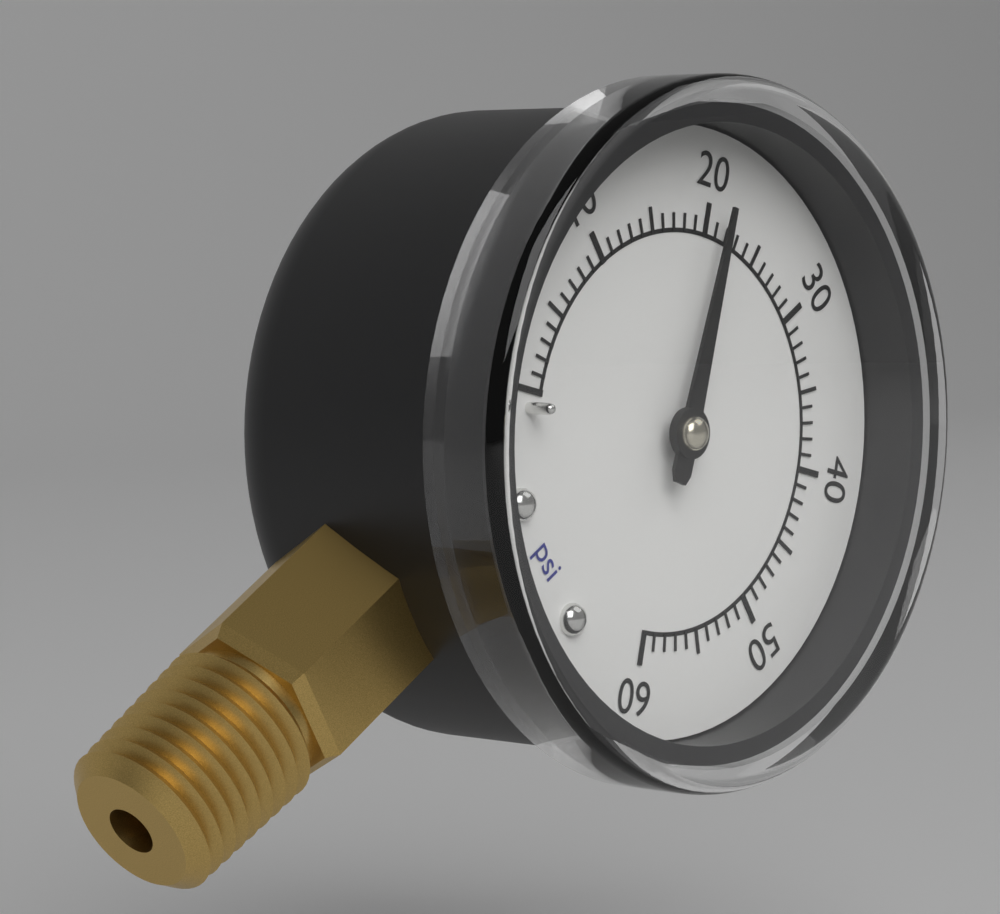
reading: 21 psi
